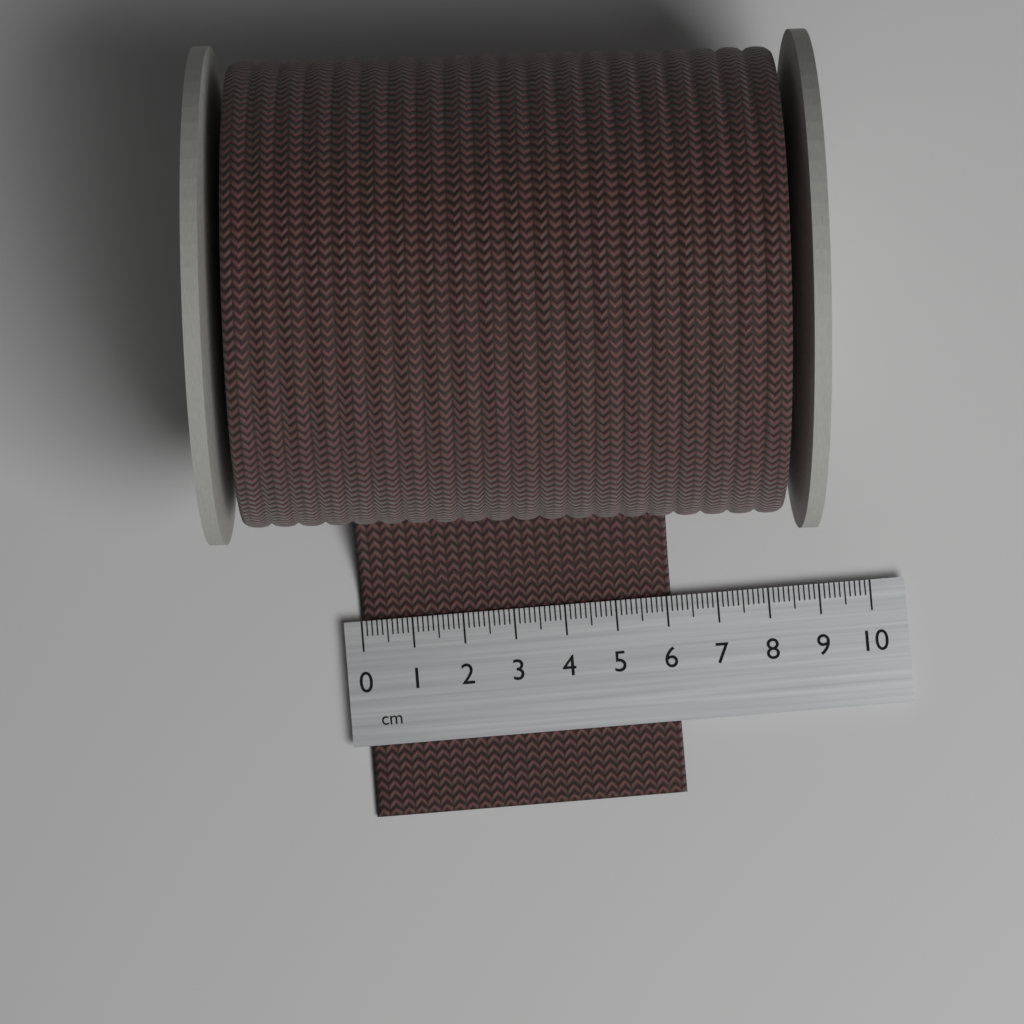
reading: 6.1 cm
